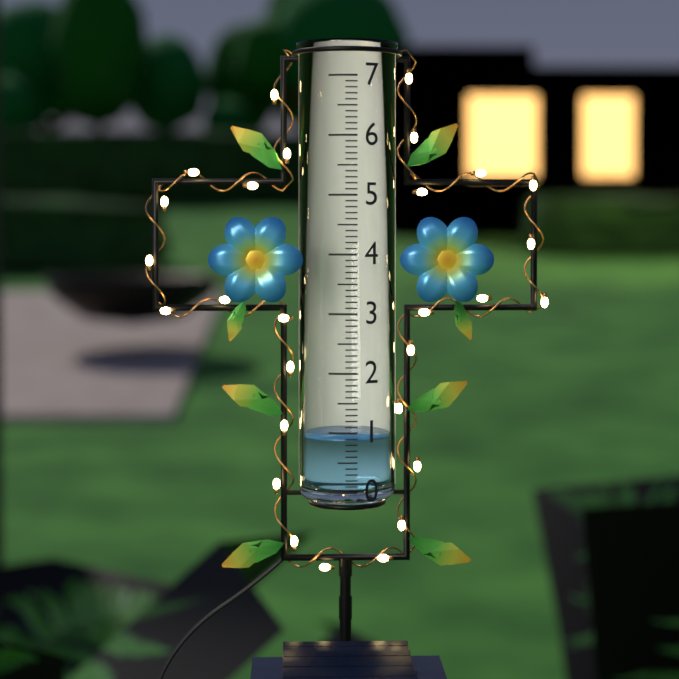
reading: 0.9 (no unit)
